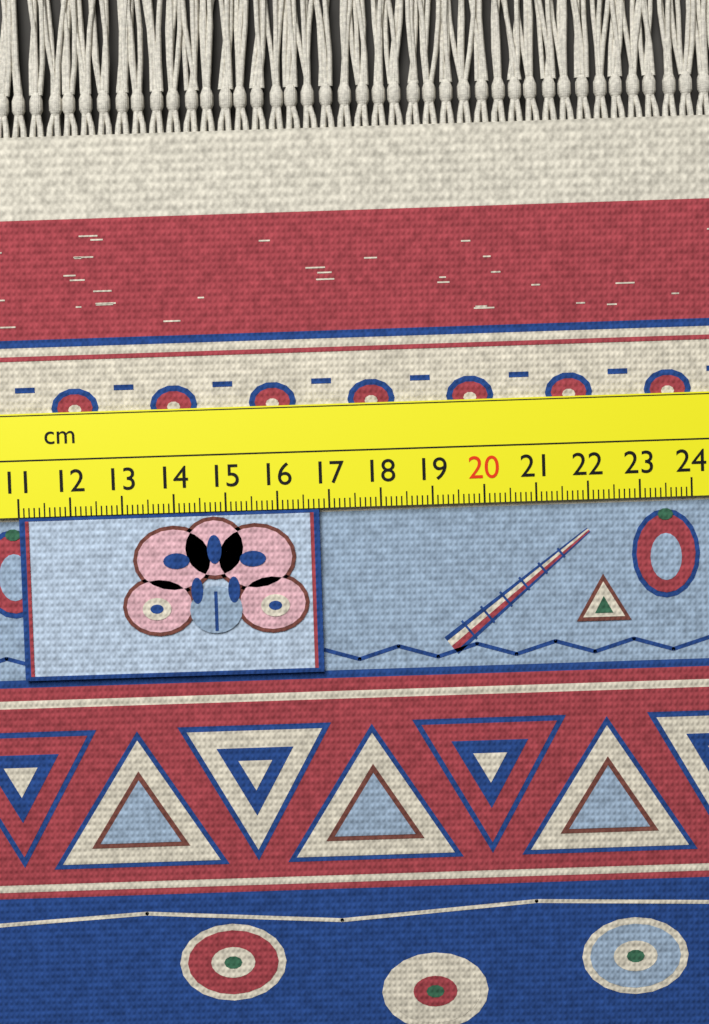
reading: 16.8 cm
